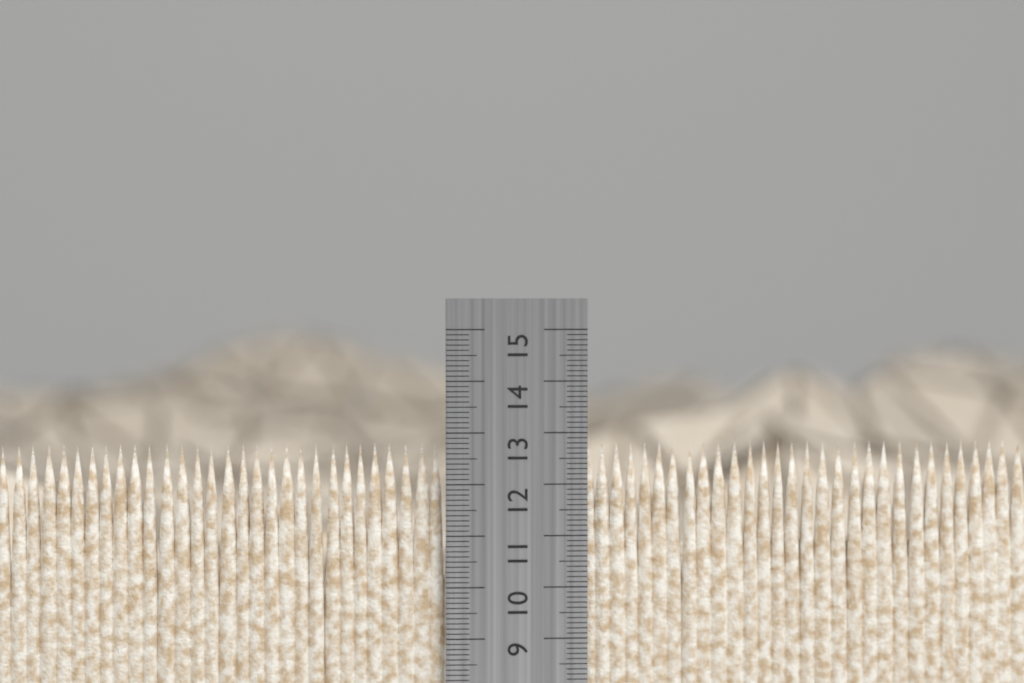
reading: 12.8 cm
